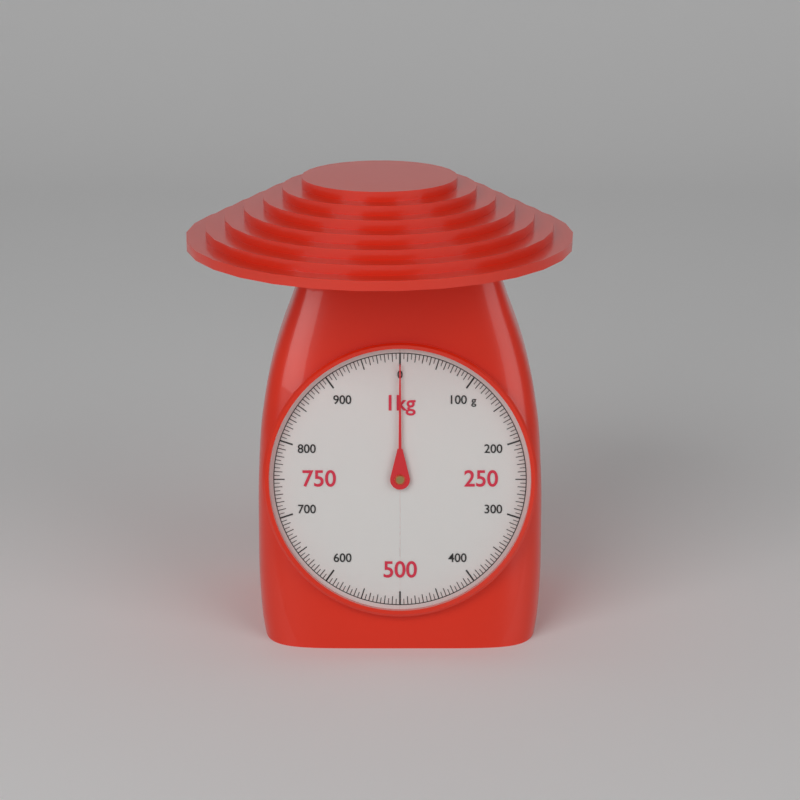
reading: 0 g
